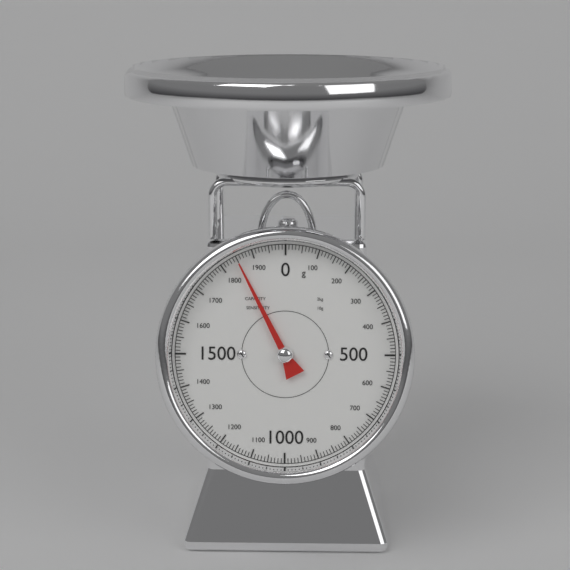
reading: 1850 g
